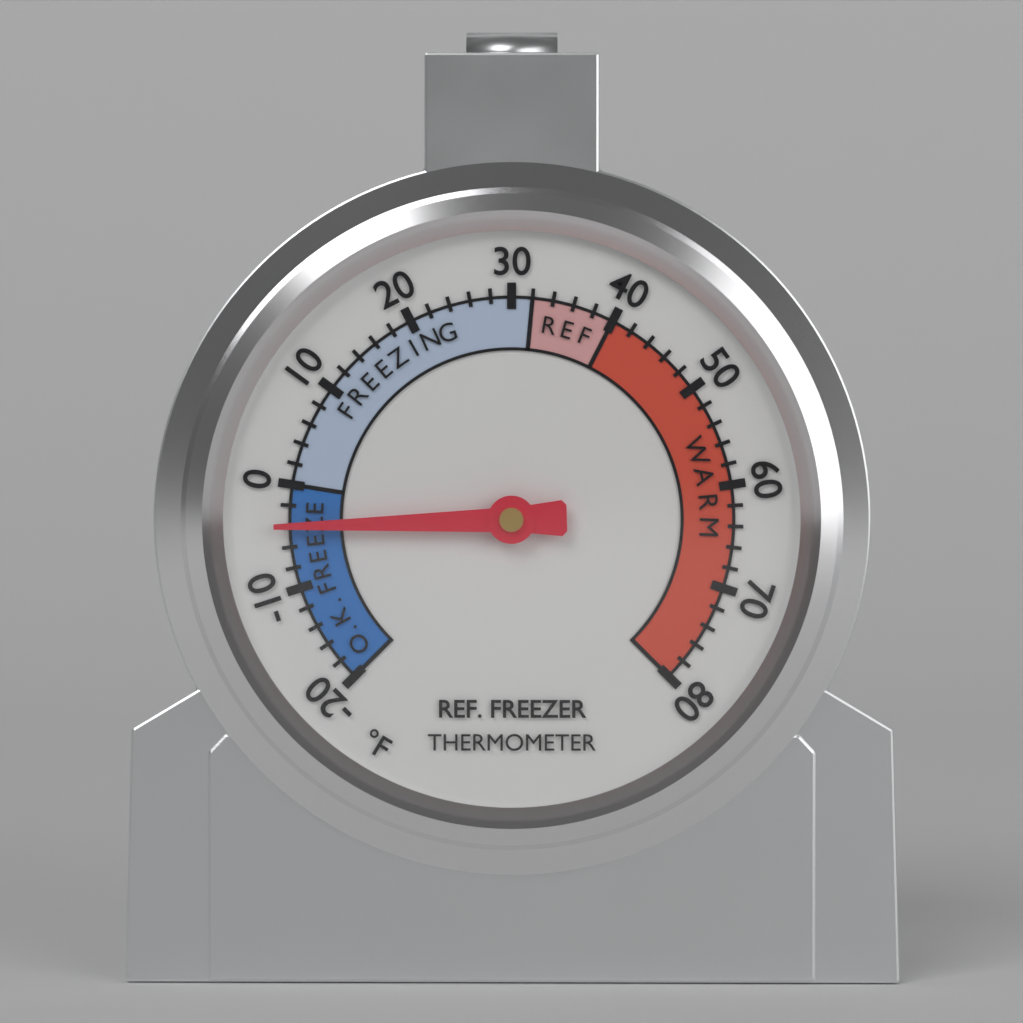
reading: -4 °F
